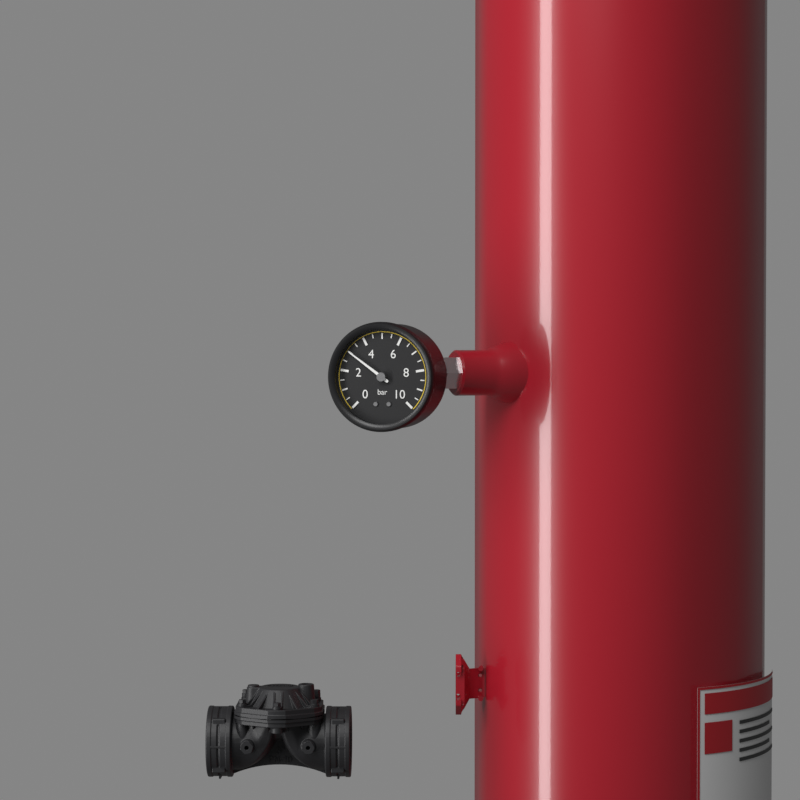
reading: 3.0 bar
